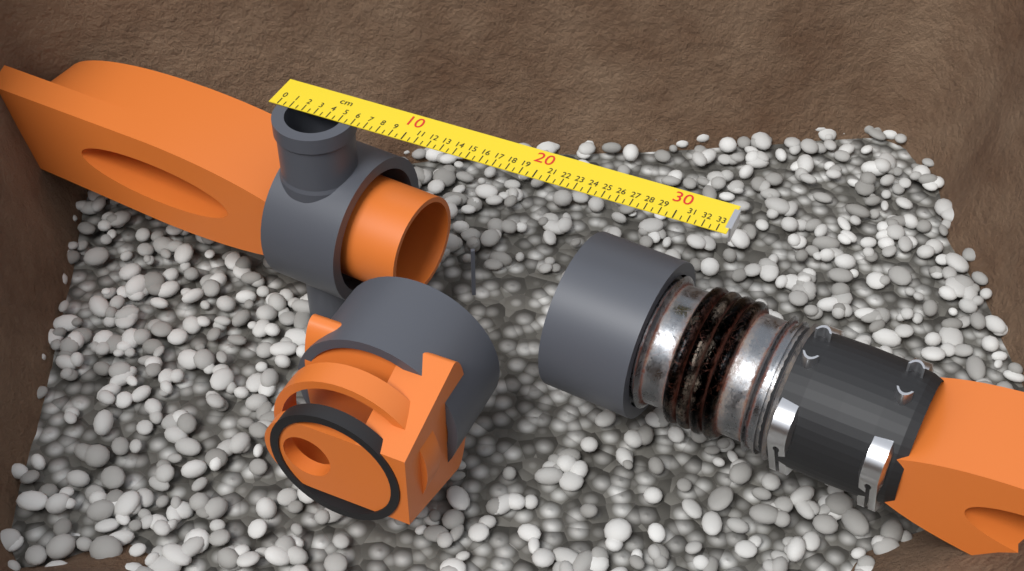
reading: 6.0 cm
